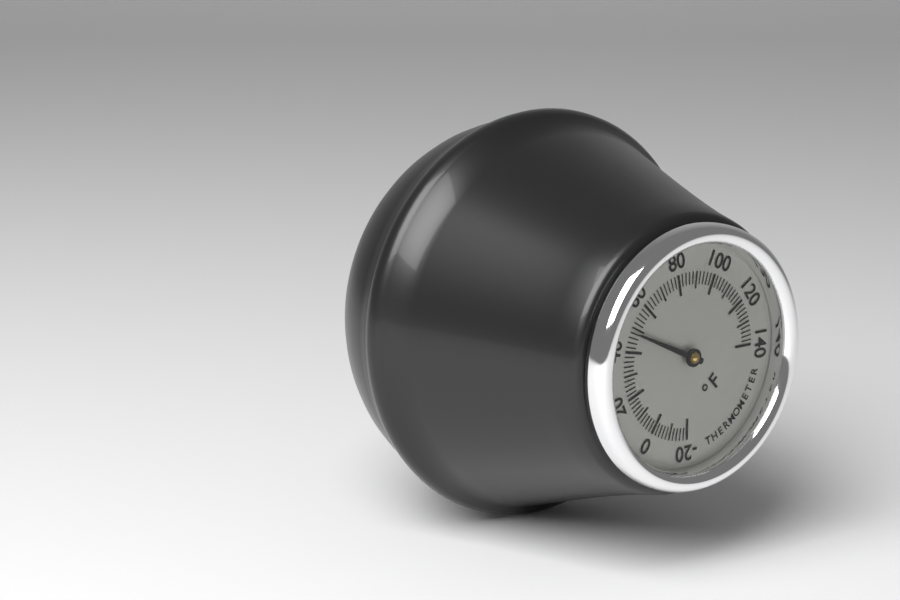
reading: 48 °F
